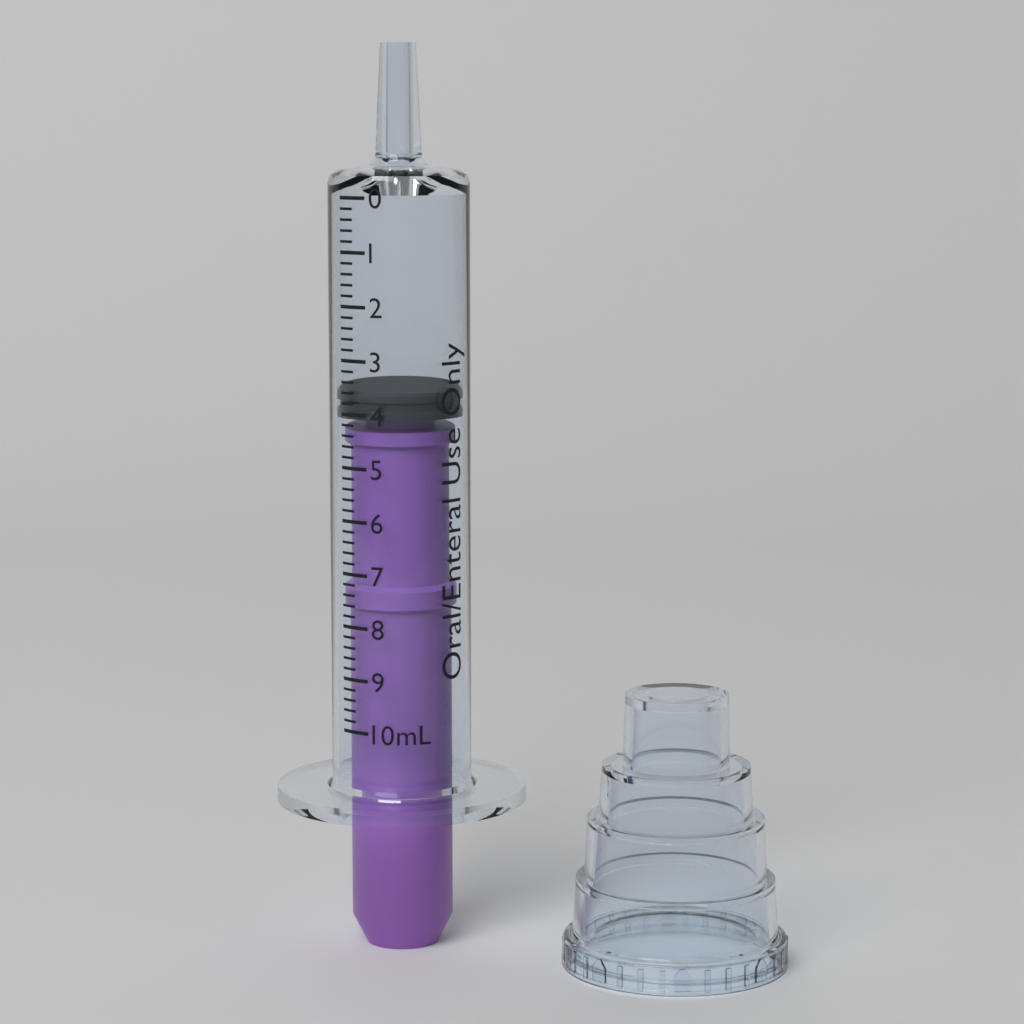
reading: 3.6 mL
